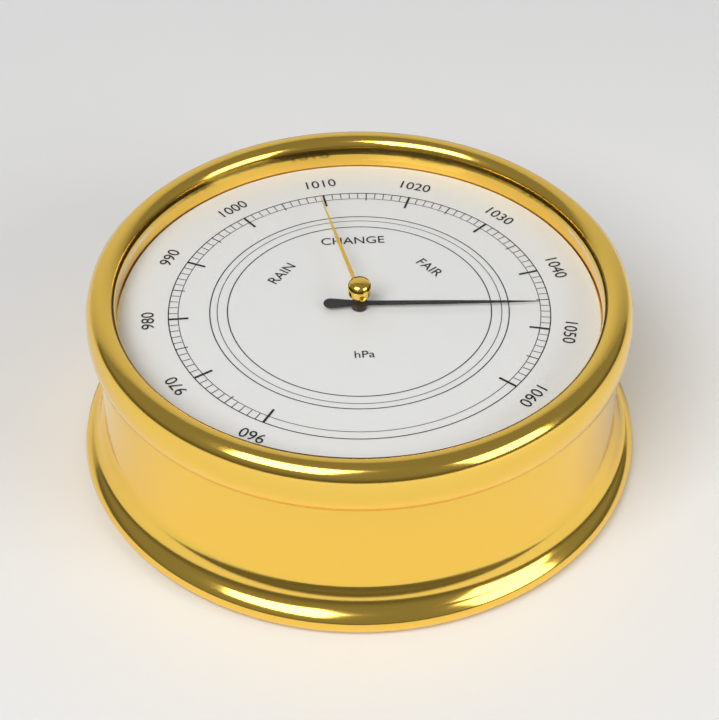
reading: 1046 hPa
